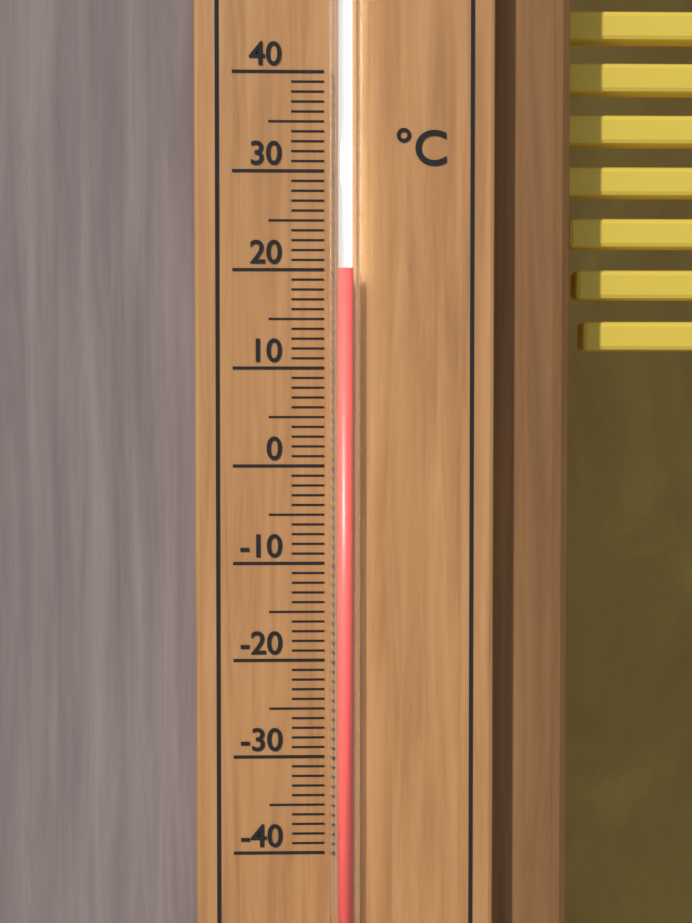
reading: 20 °C
